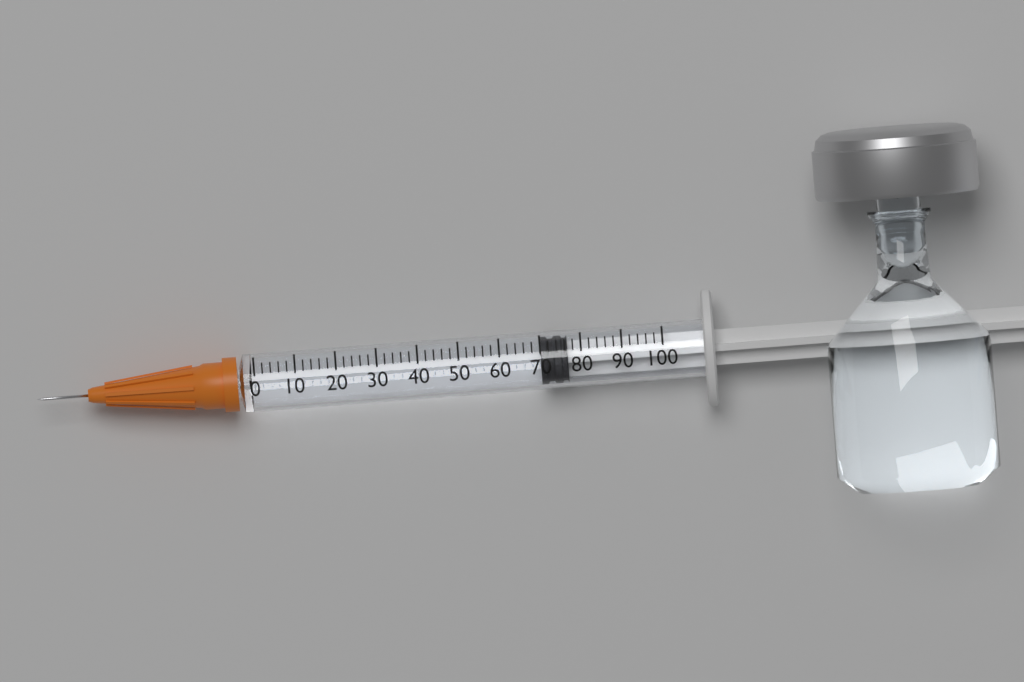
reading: 70 (no unit)
